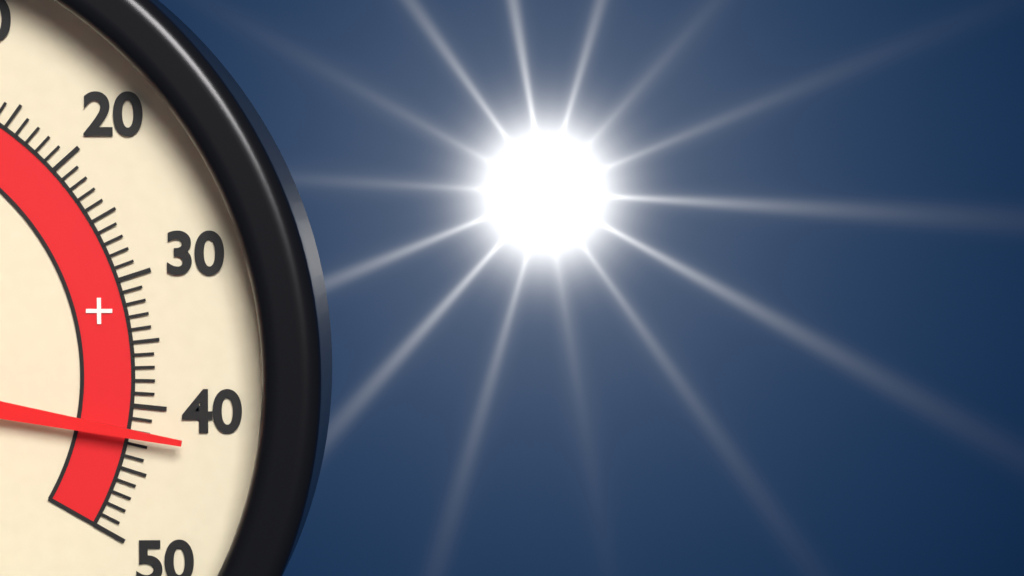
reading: 42 °C
